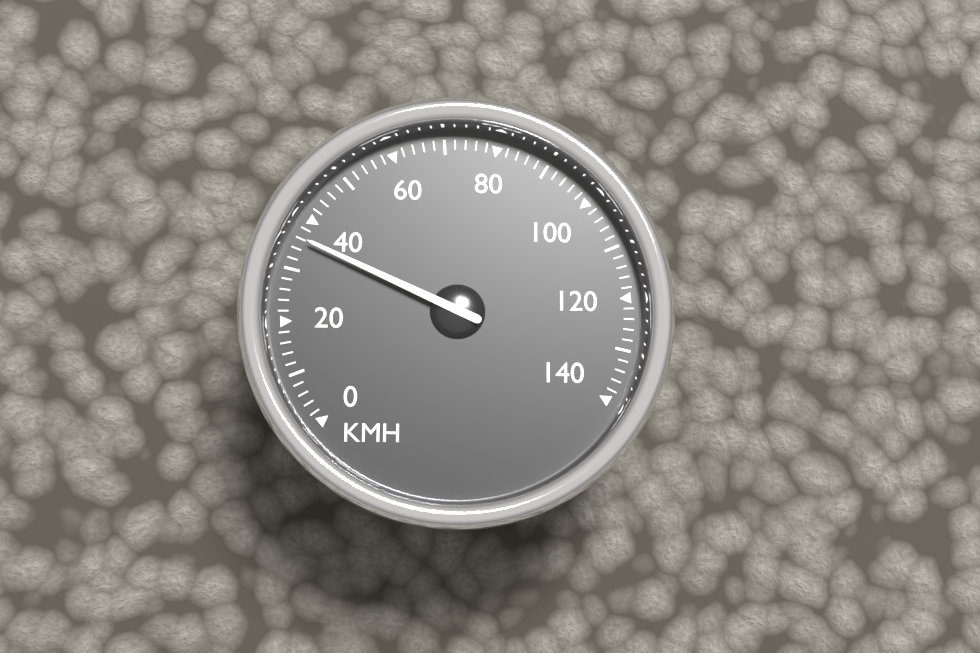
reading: 36 km/h
